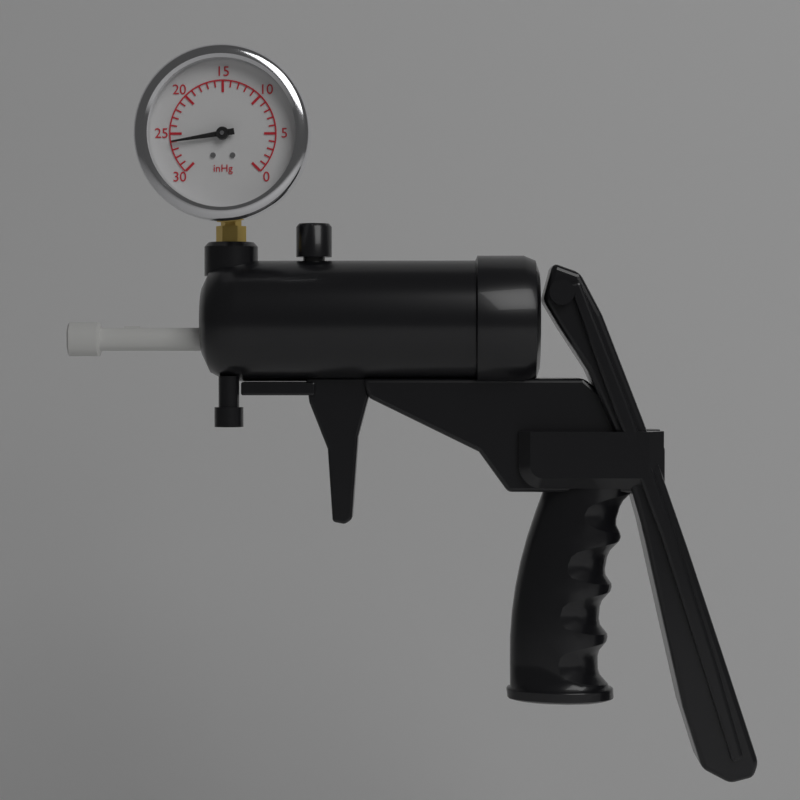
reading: 26 inHg
